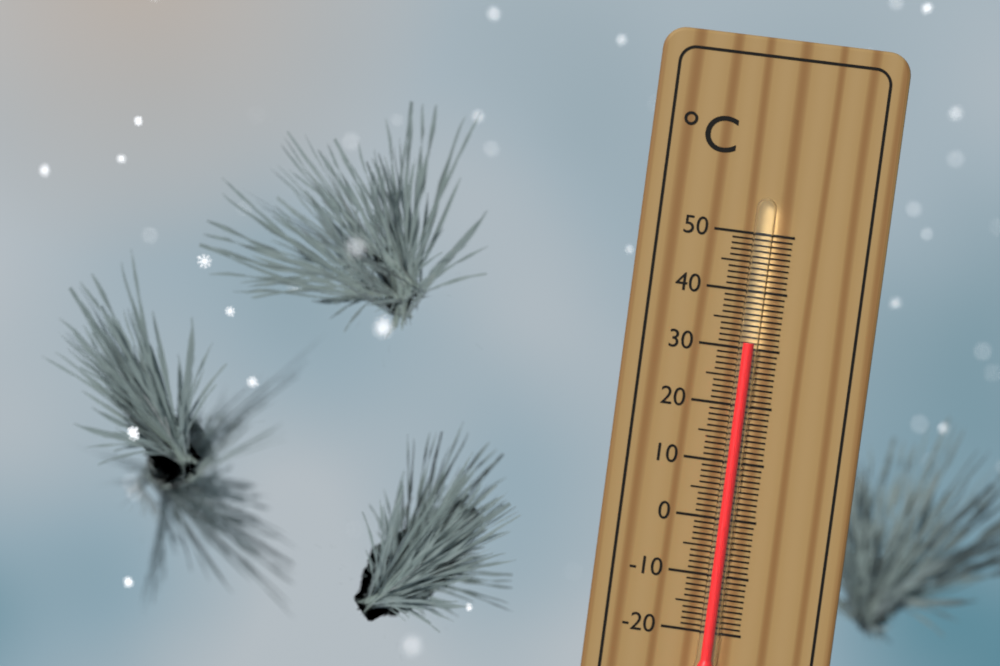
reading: 31 °C
